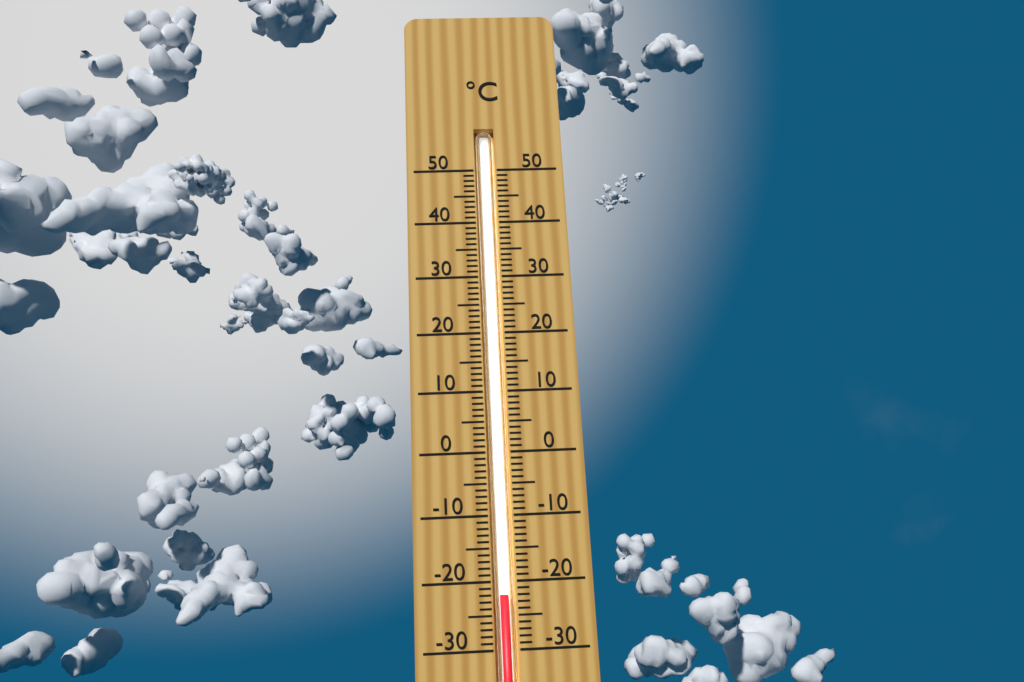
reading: -22 °C
